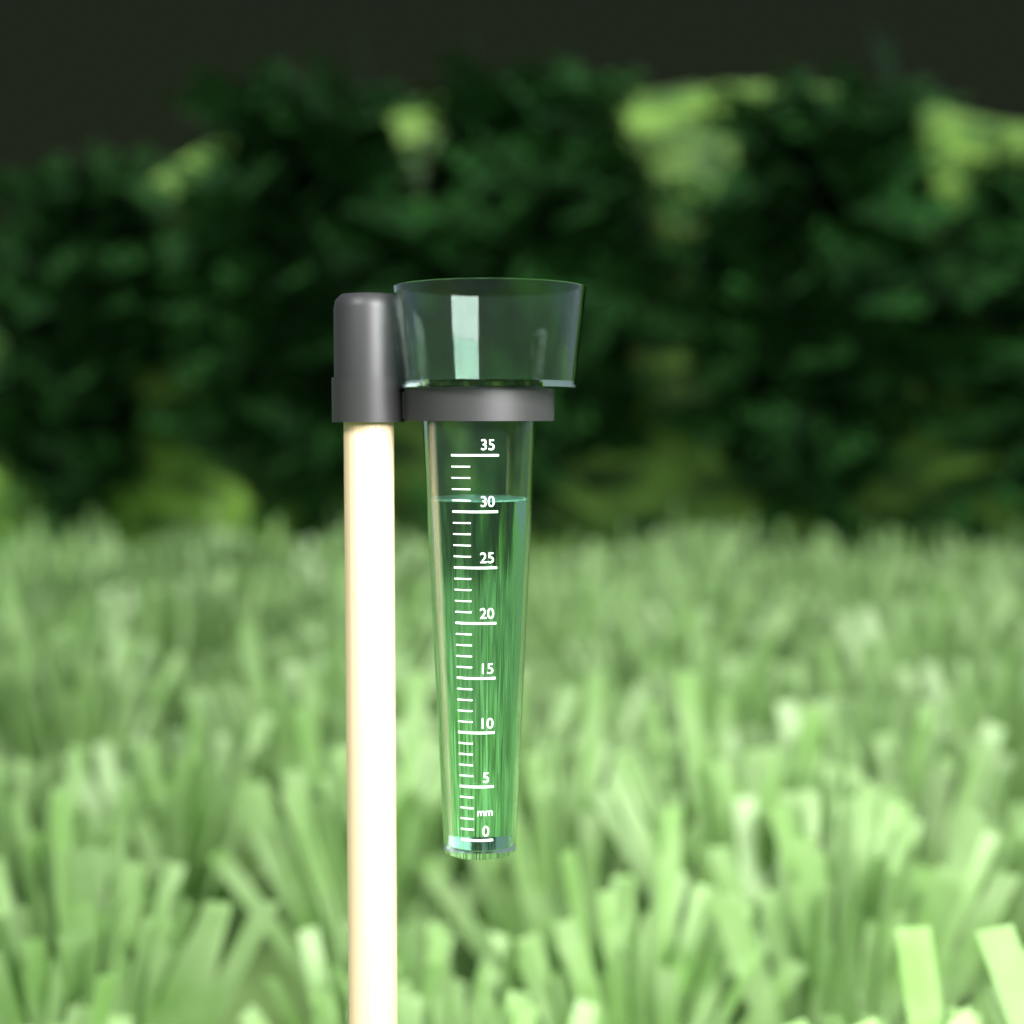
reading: 31 mm
